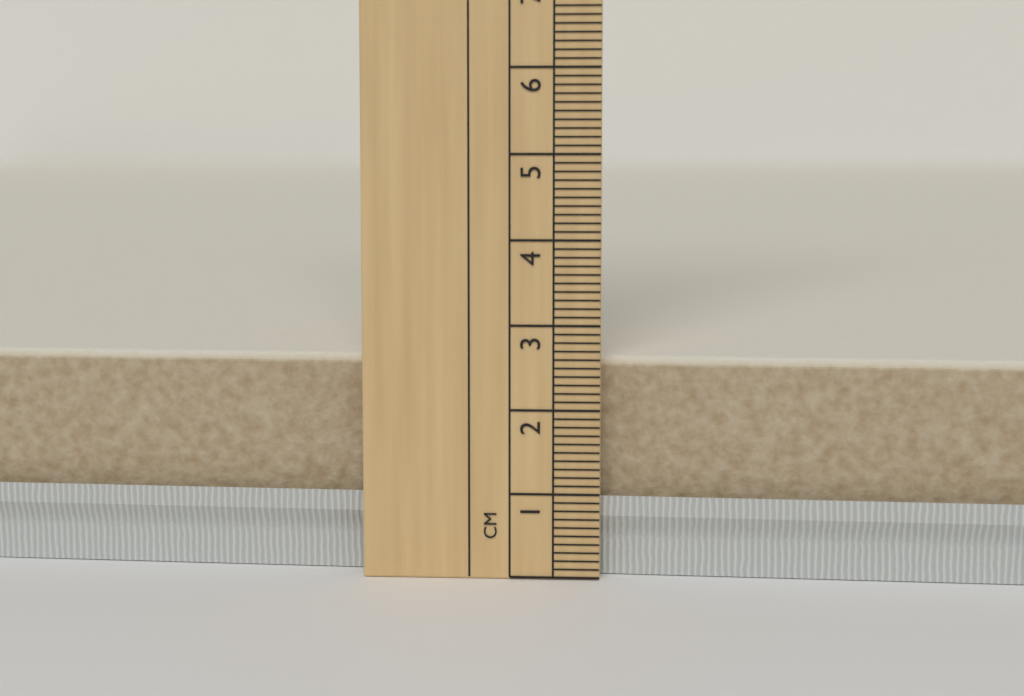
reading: 2.6 cm
